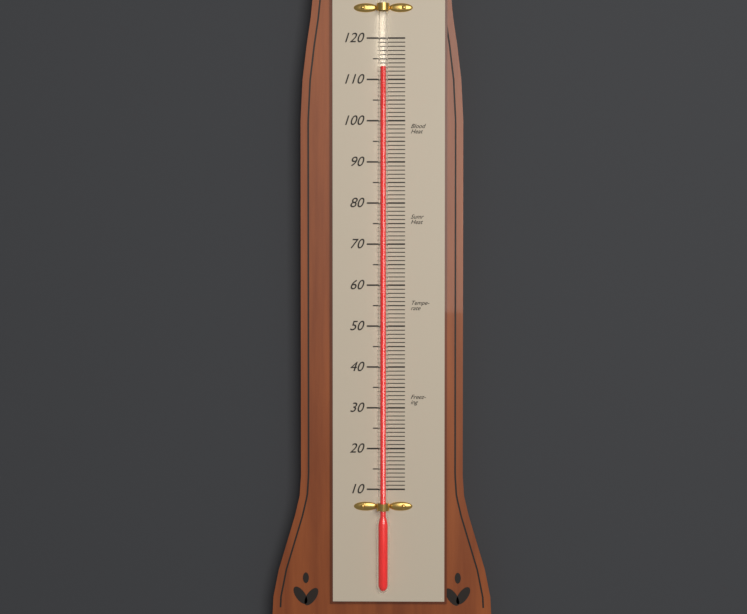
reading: 113 (no unit)
